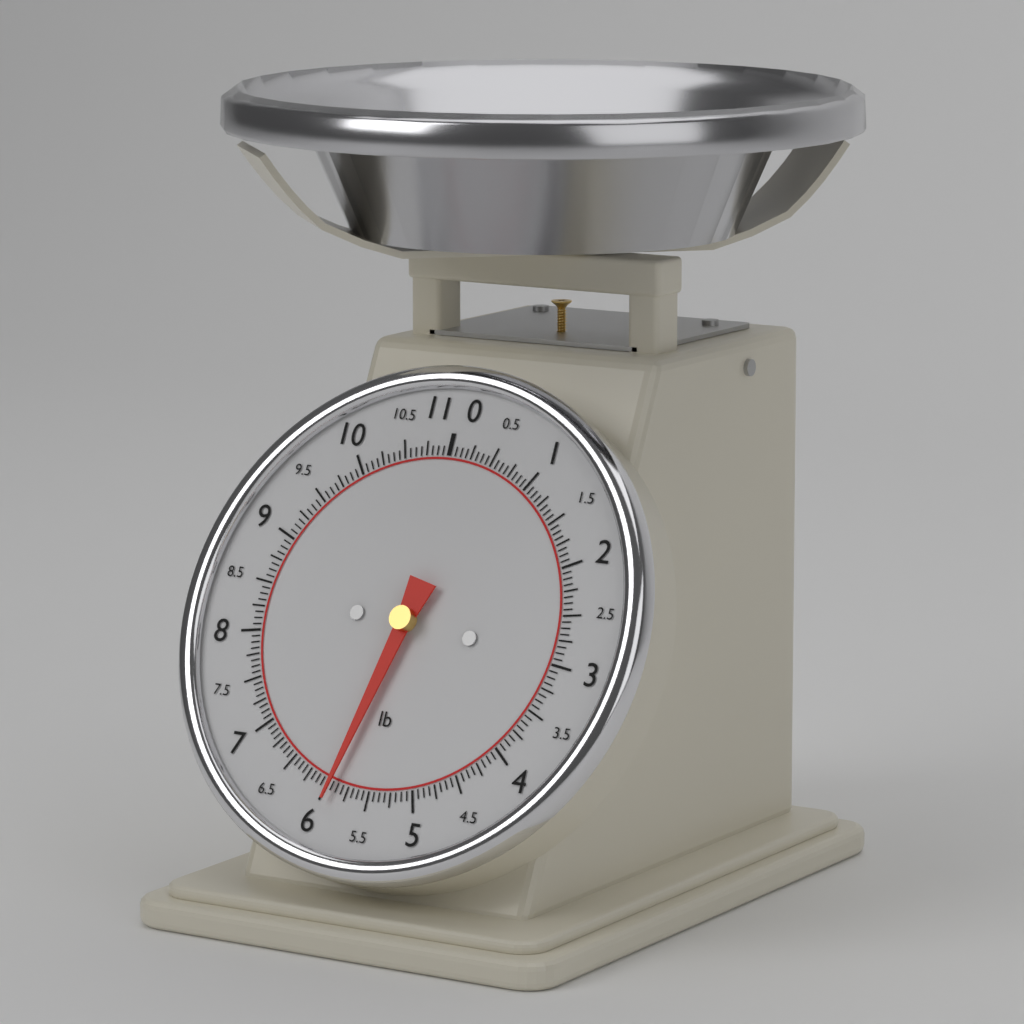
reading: 5.9375 lb
